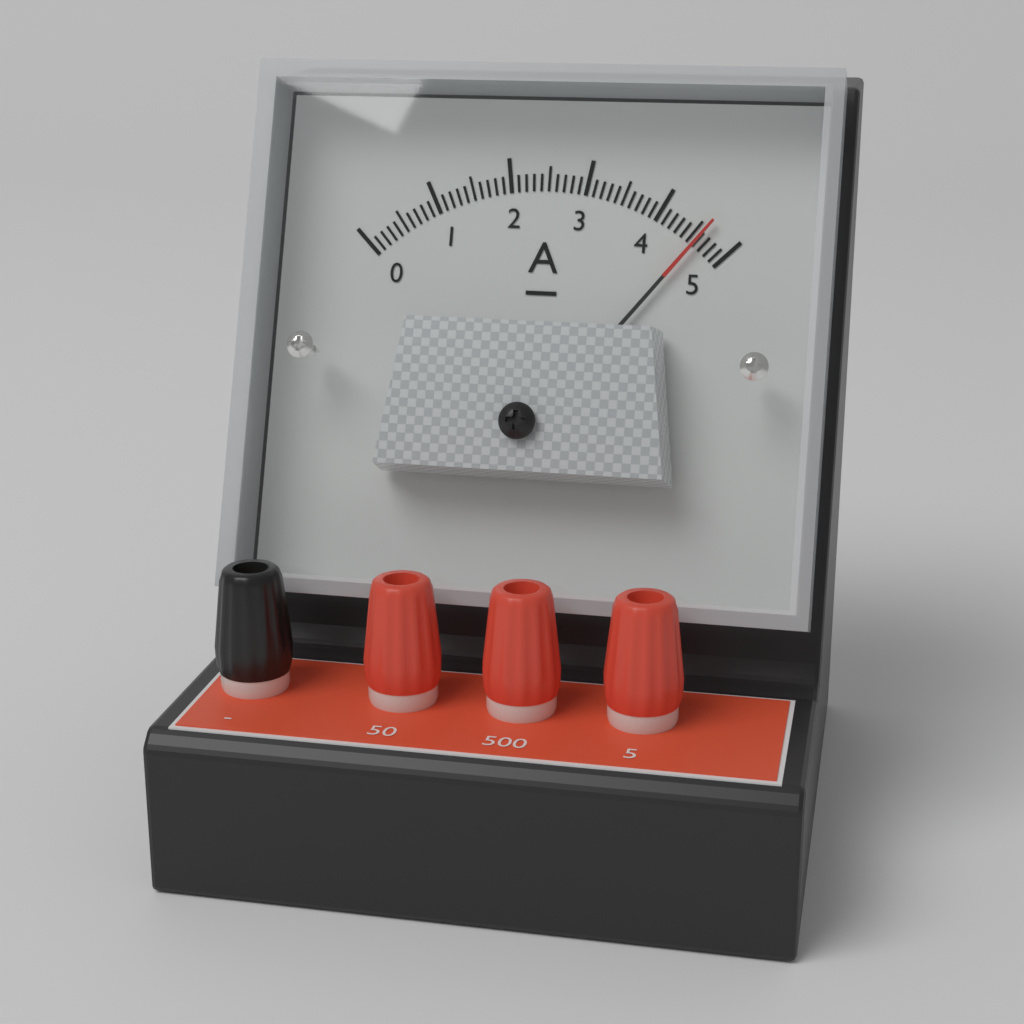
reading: 4.6 A
